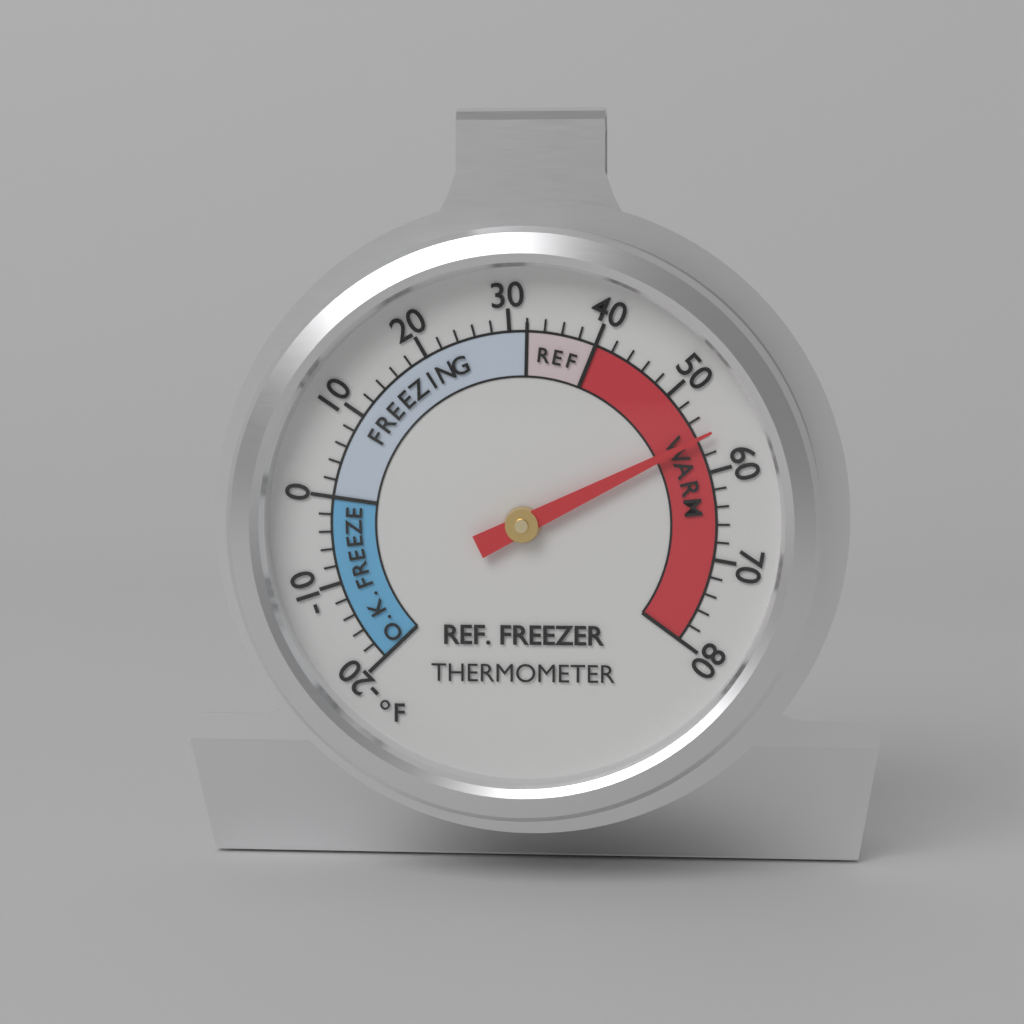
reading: 56 °F
